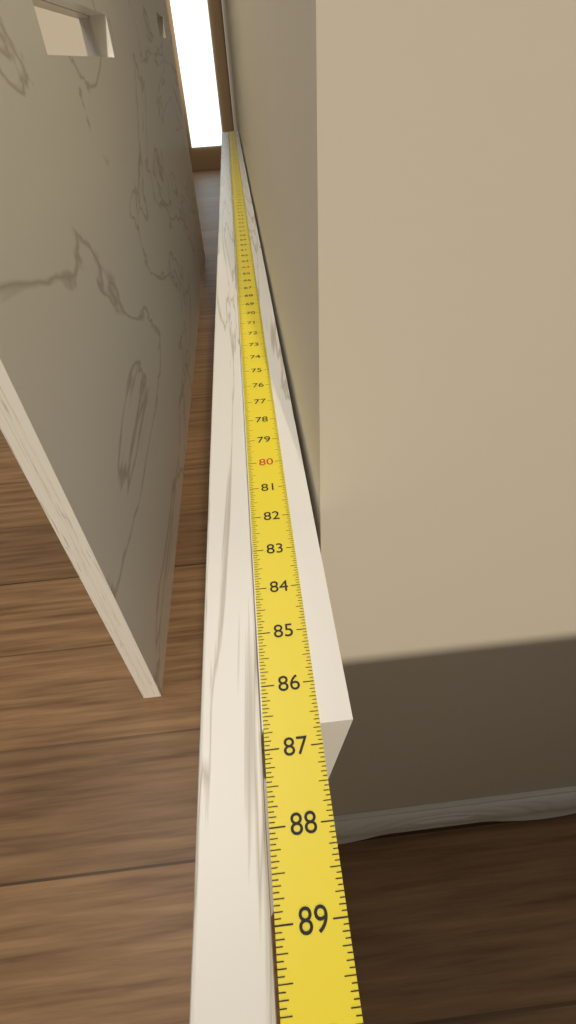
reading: 86.6875 in
